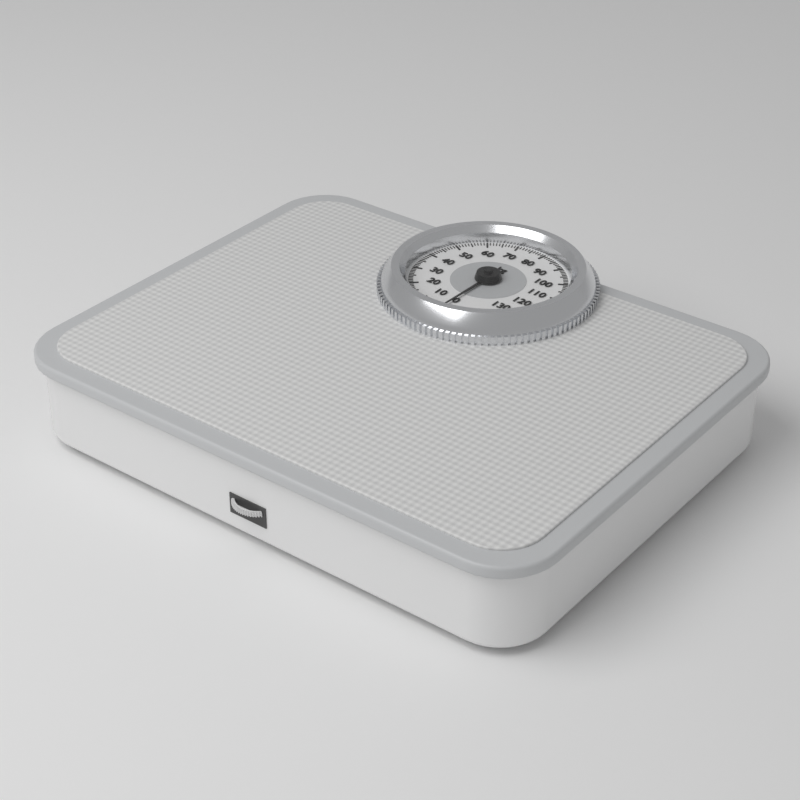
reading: 1 kg
